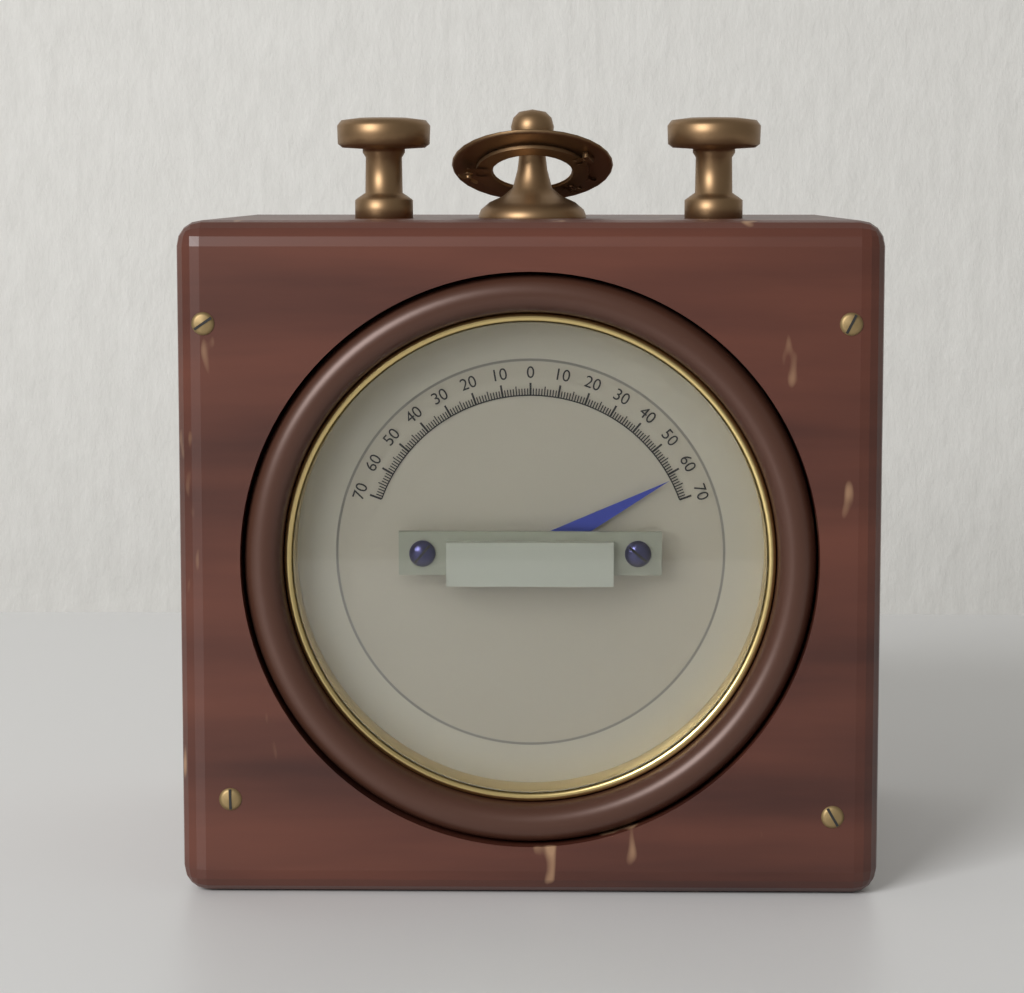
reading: 62 (no unit)
